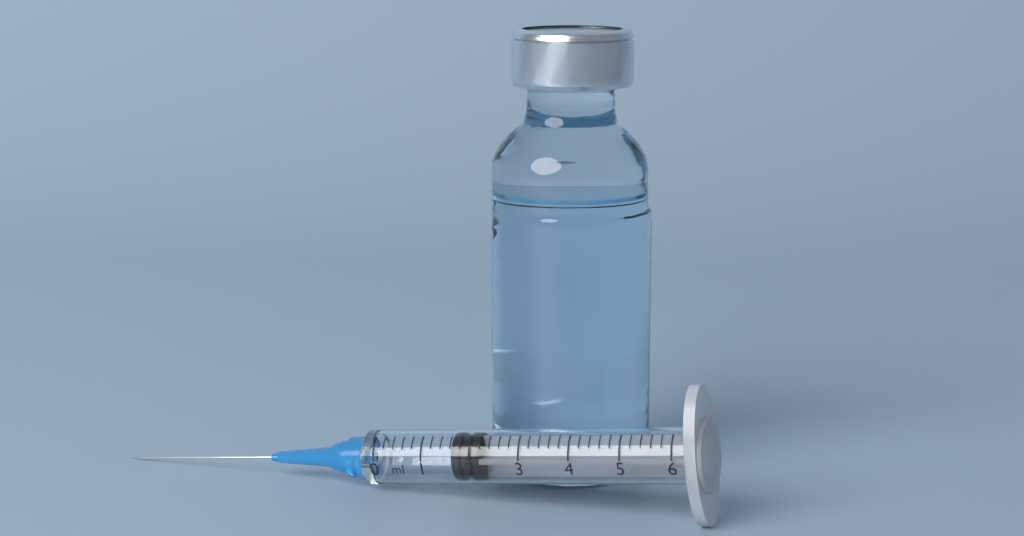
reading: 1.6 ml
